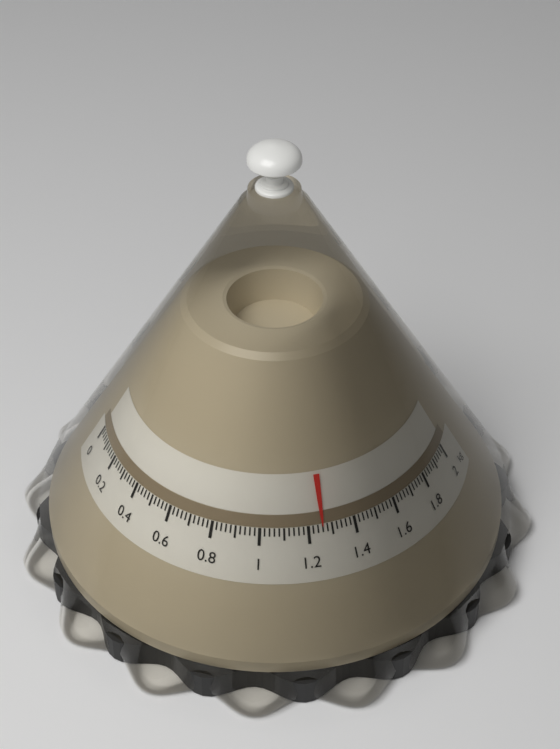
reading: 1.26 kg
